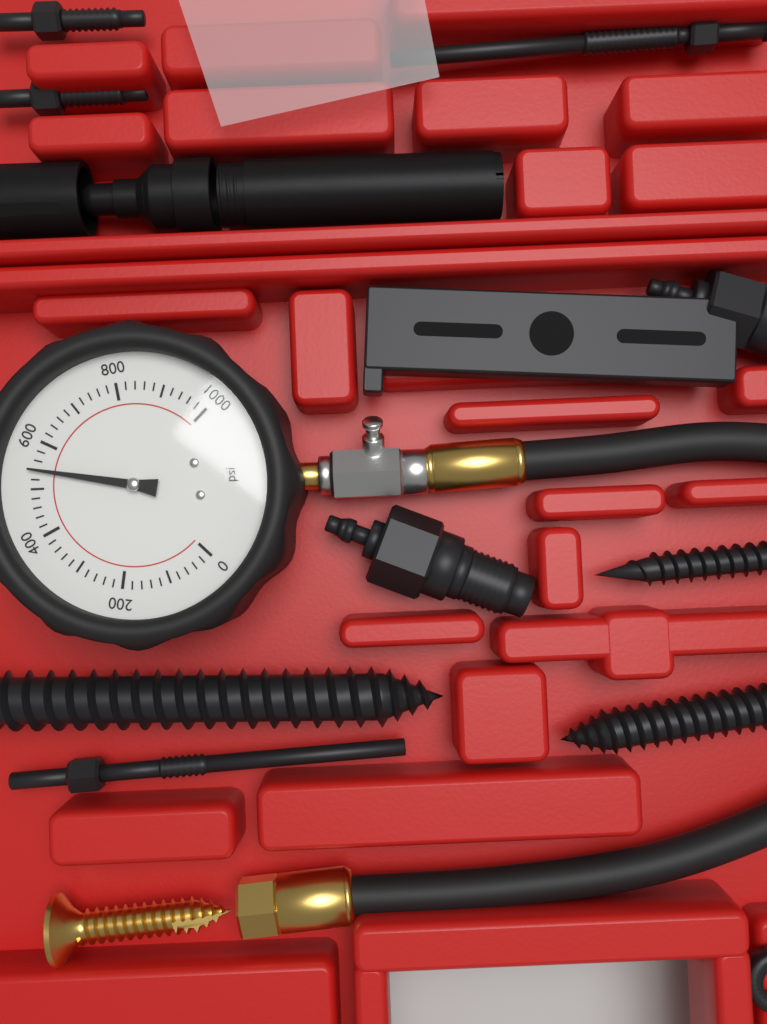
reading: 540 psi
